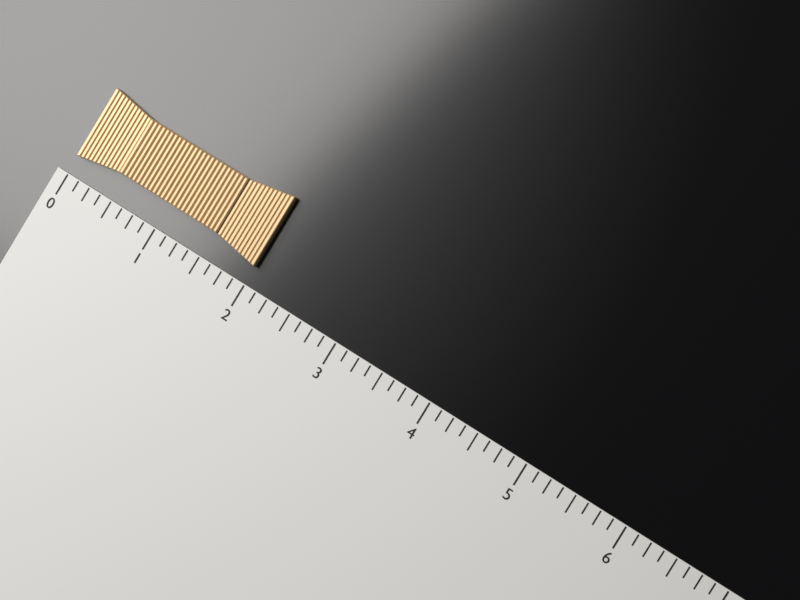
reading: 2.000 (no unit)
